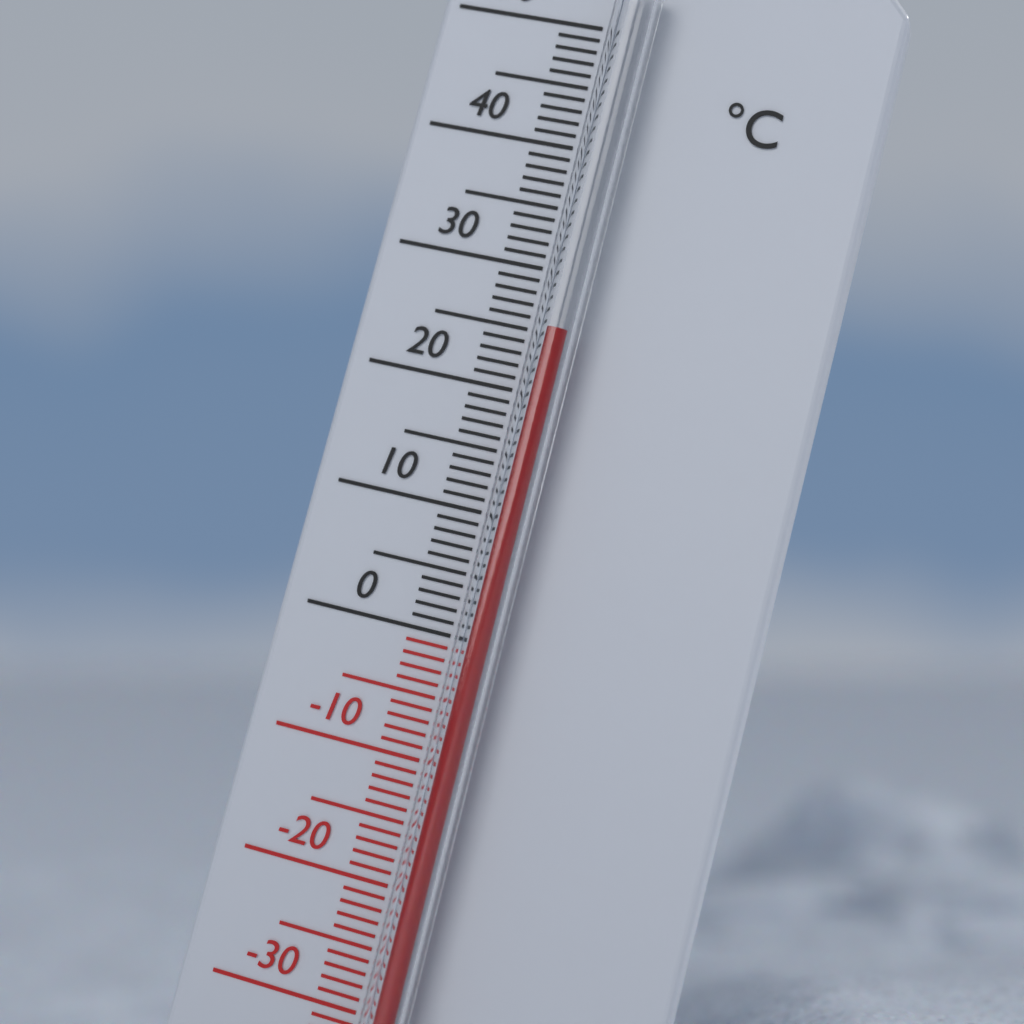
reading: 25 °C
